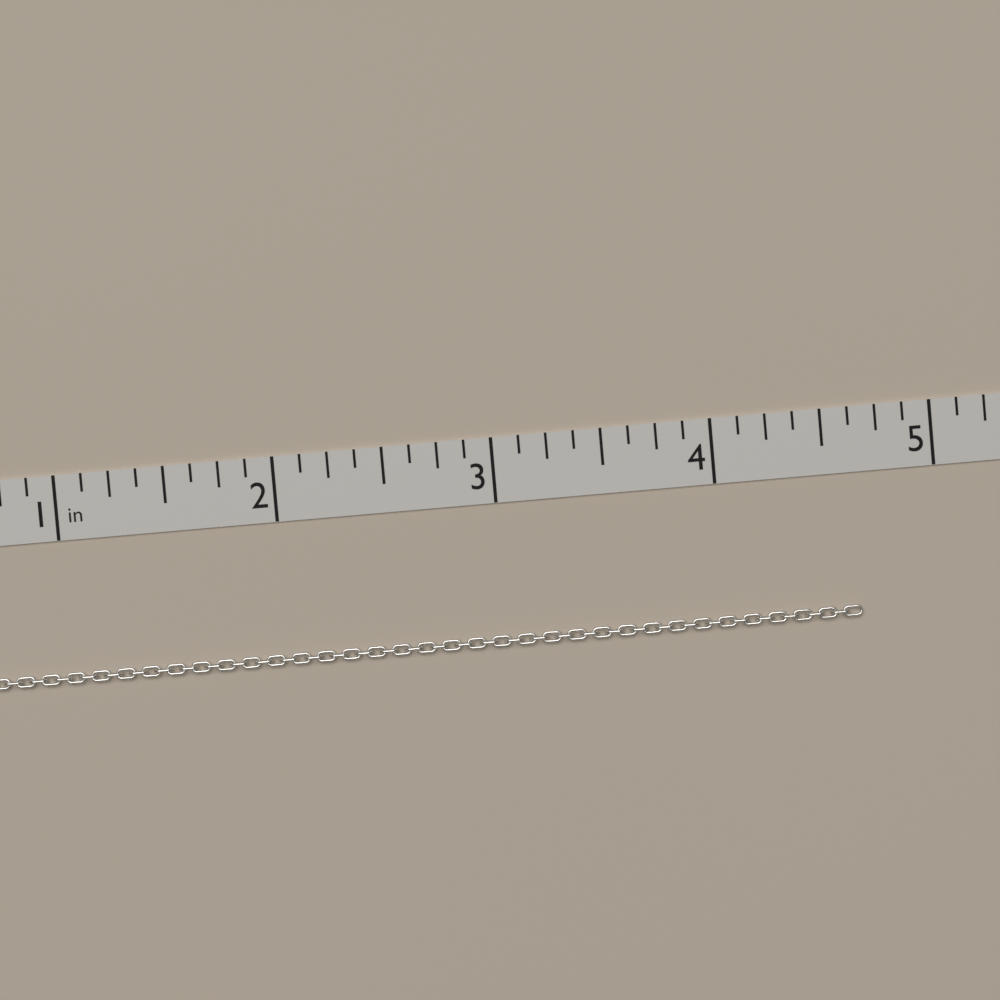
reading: 4.625 in
